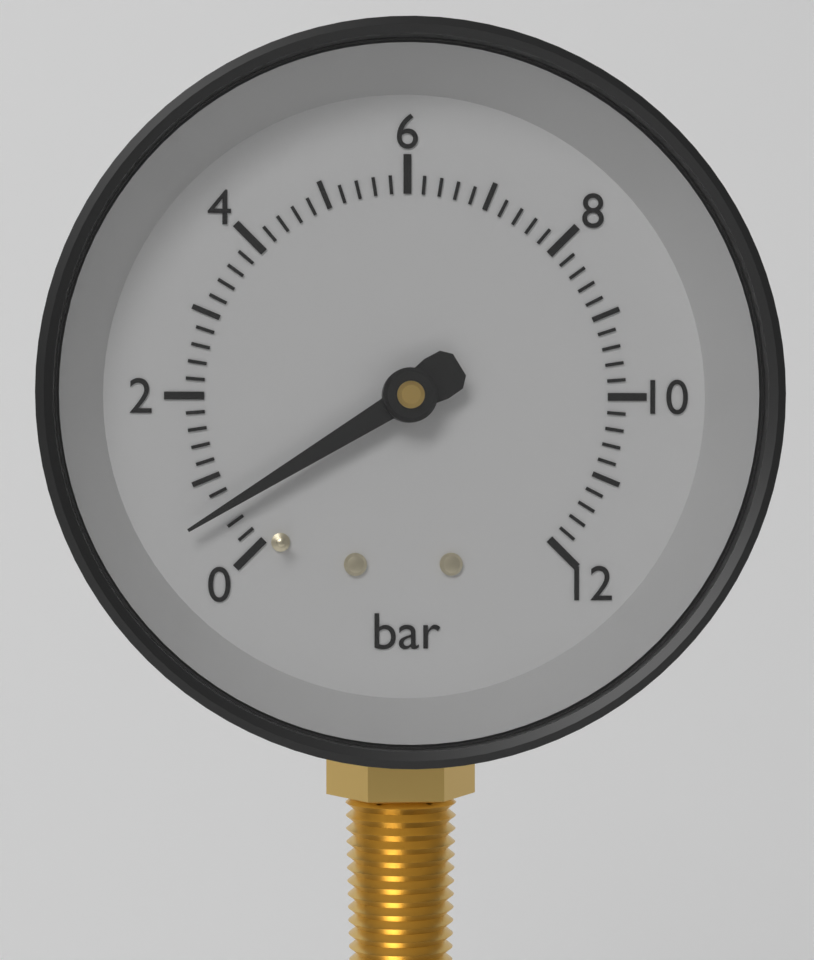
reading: 0.6 bar
